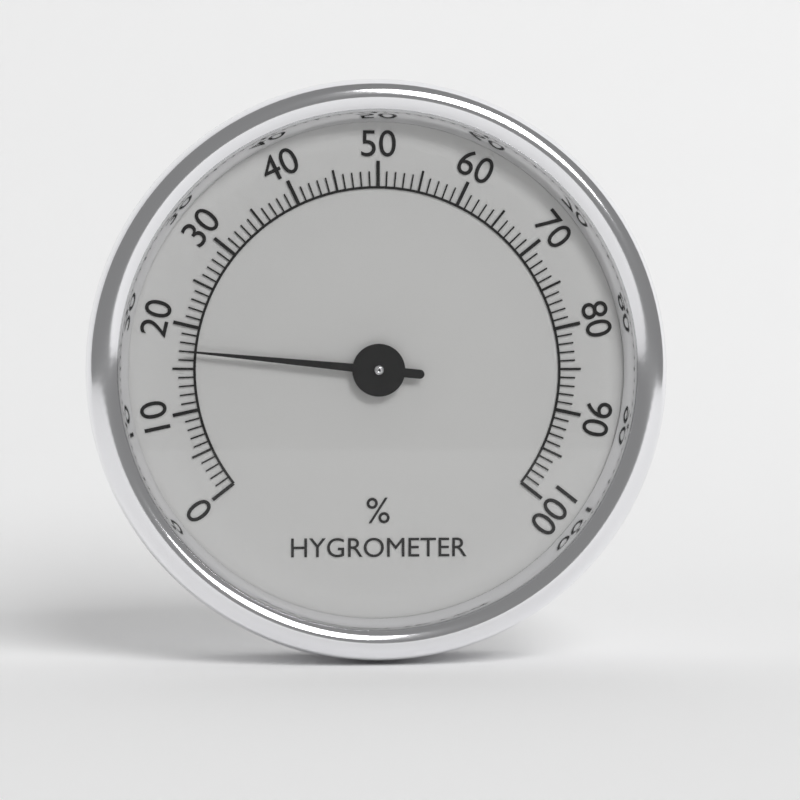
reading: 17 %
